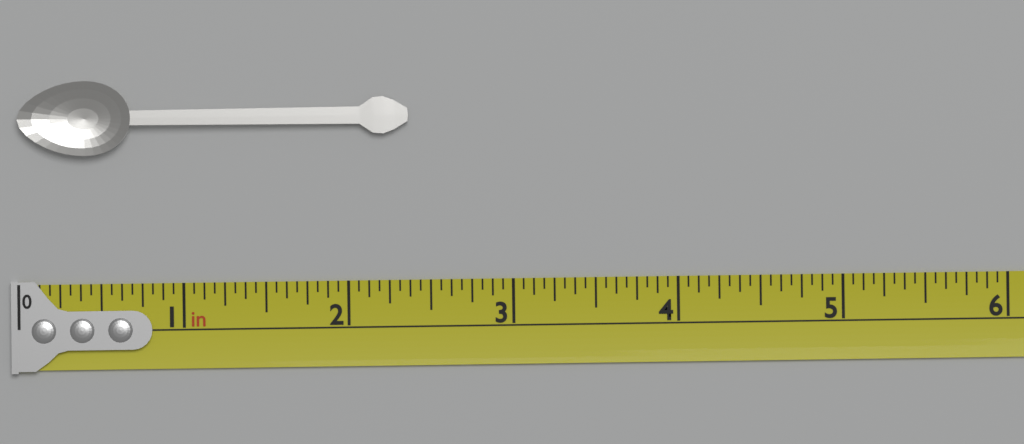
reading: 2.3750 in
